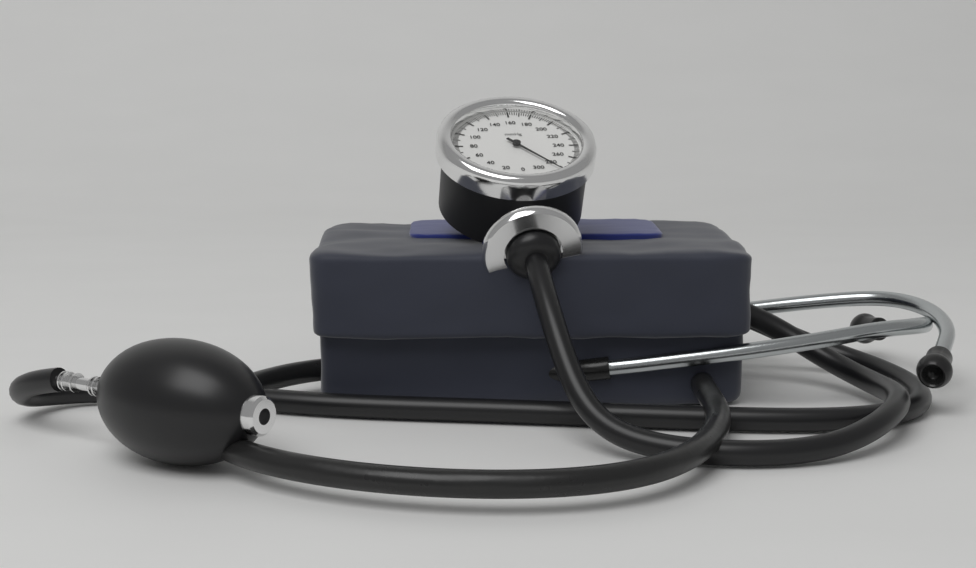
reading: 284 mmHg
